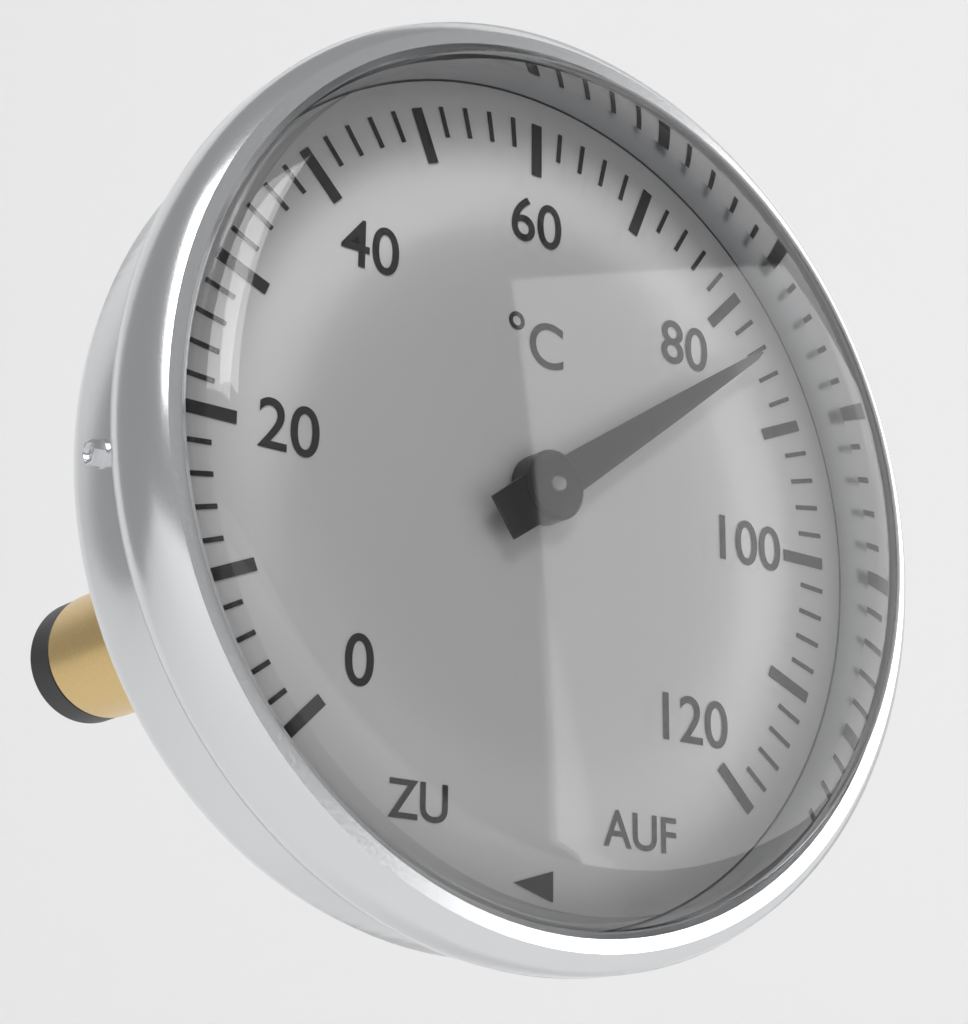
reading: 84 °C
